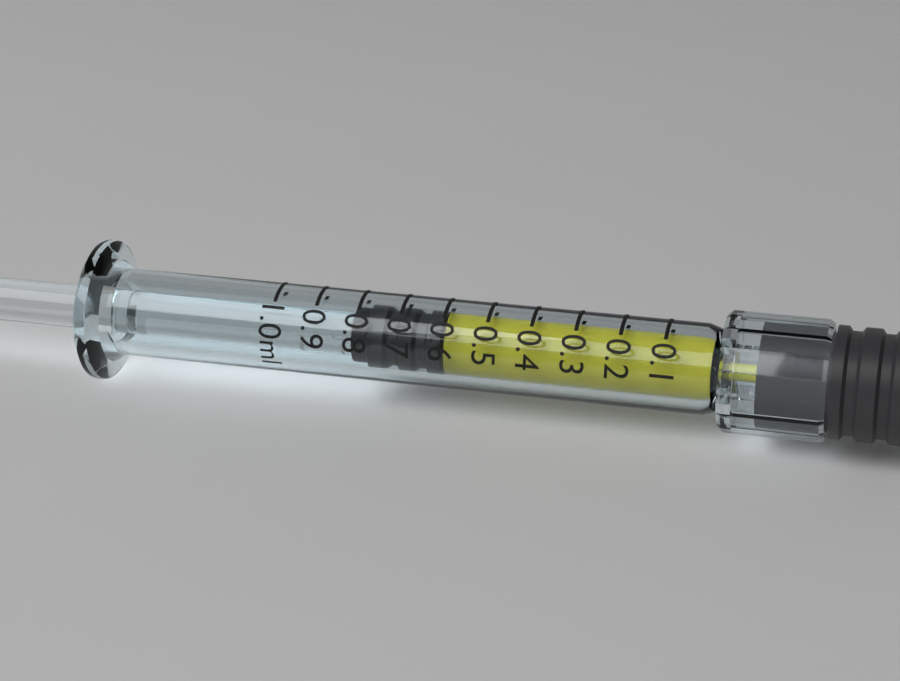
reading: 0.6 ml
